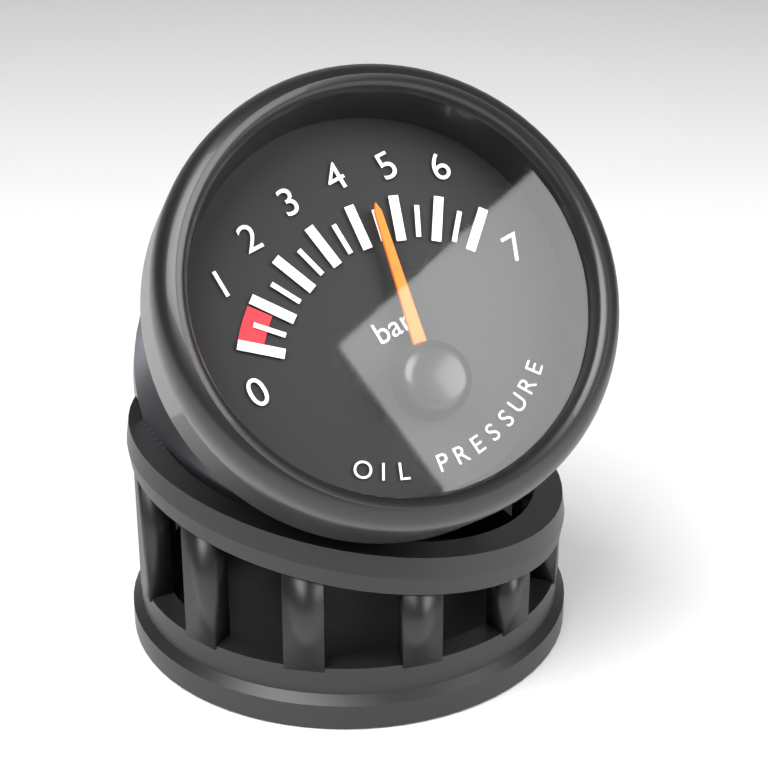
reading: 4.5 bar
